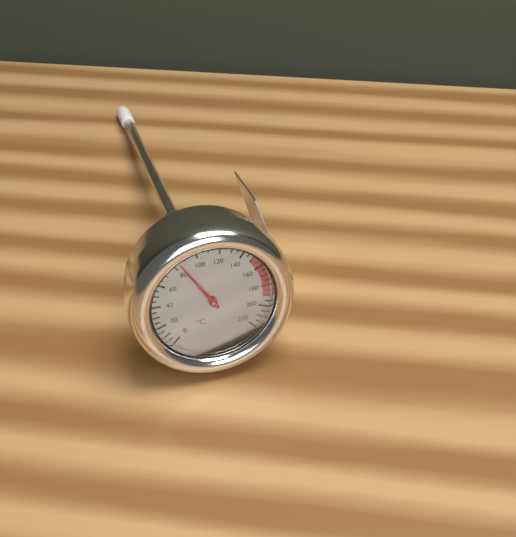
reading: 85 °C
